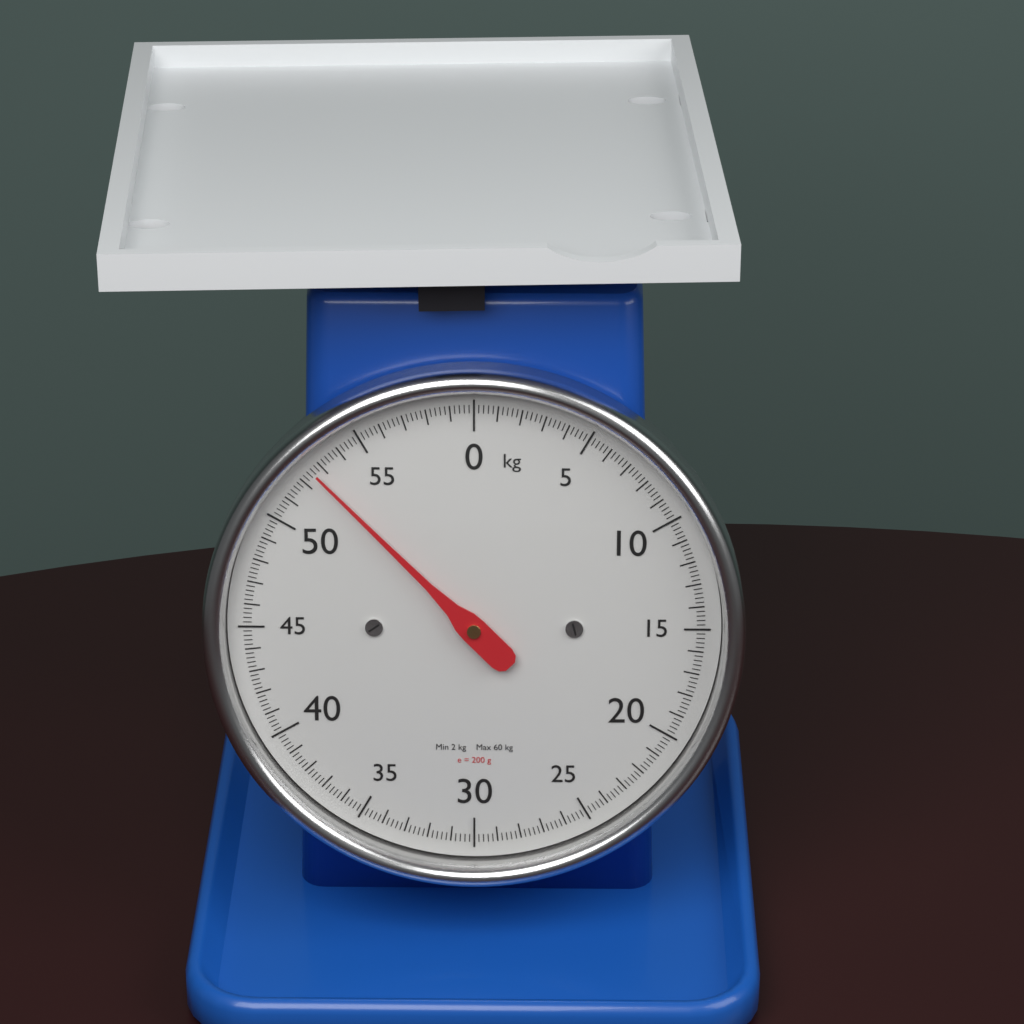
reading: 52.6 kg
